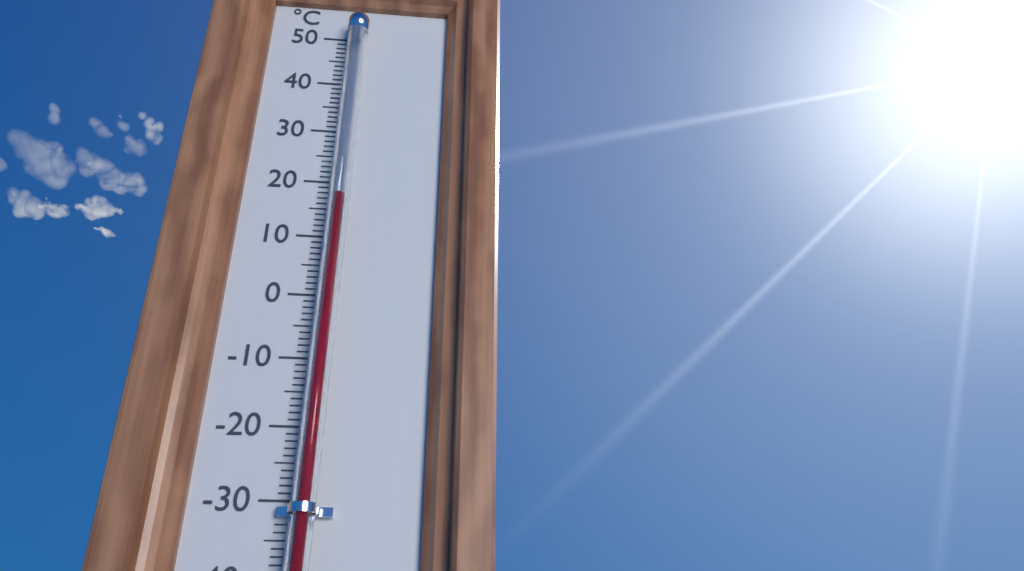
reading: 16 °C
